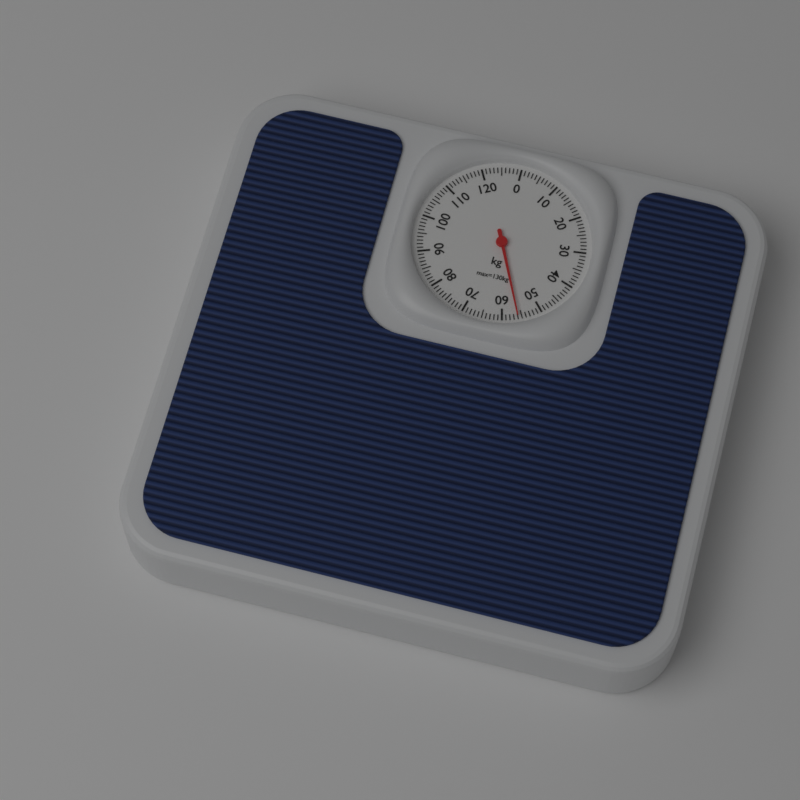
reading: 56 kg
